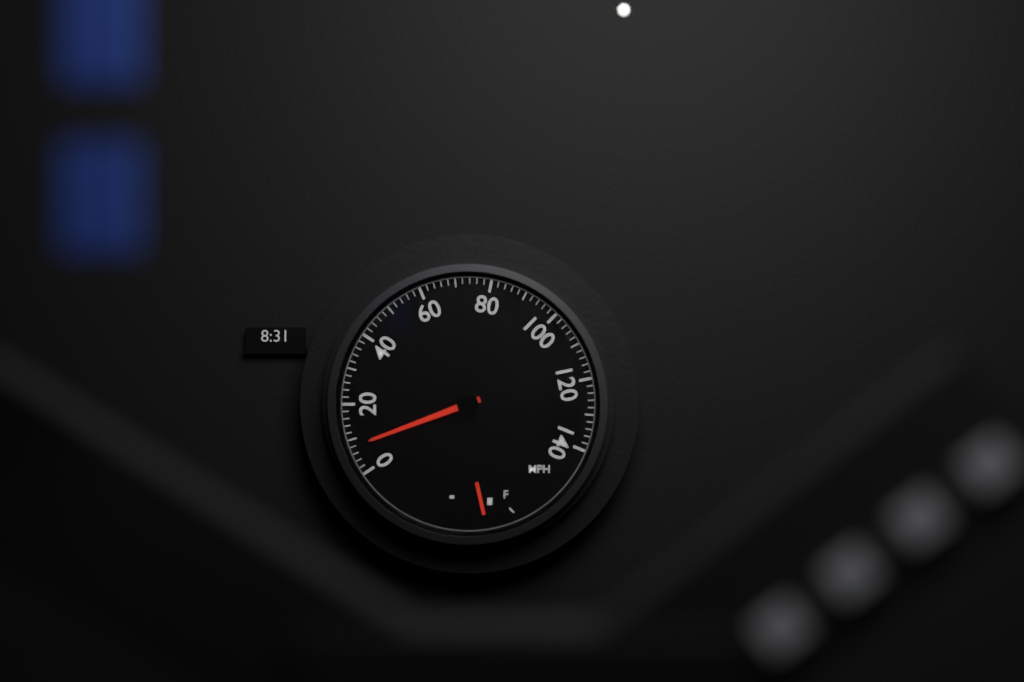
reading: 8 mph
